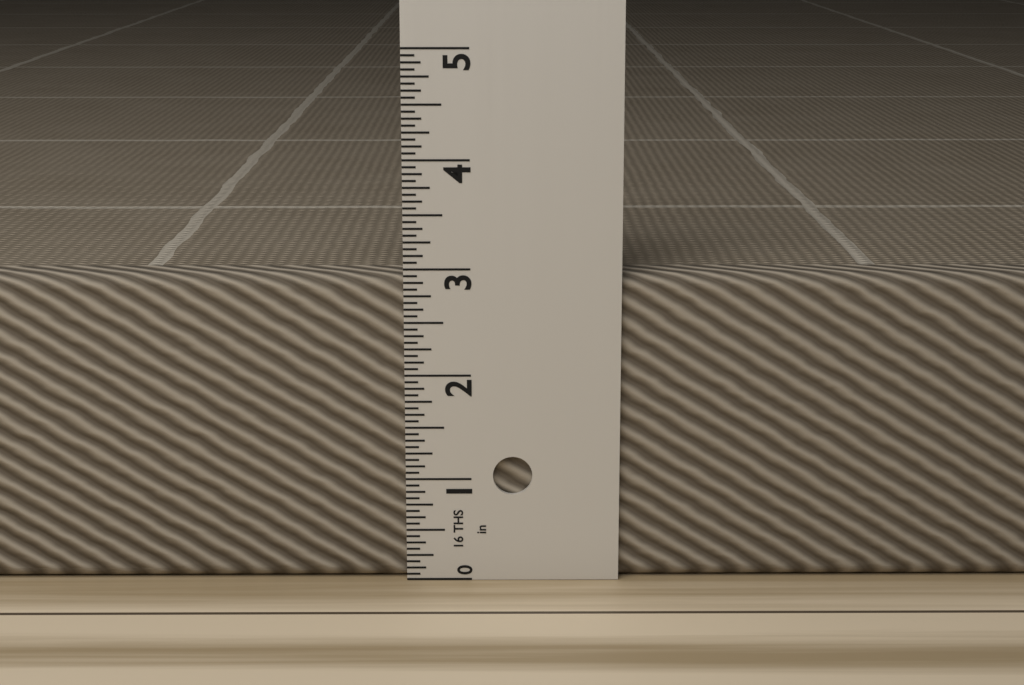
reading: 2.9375 in
